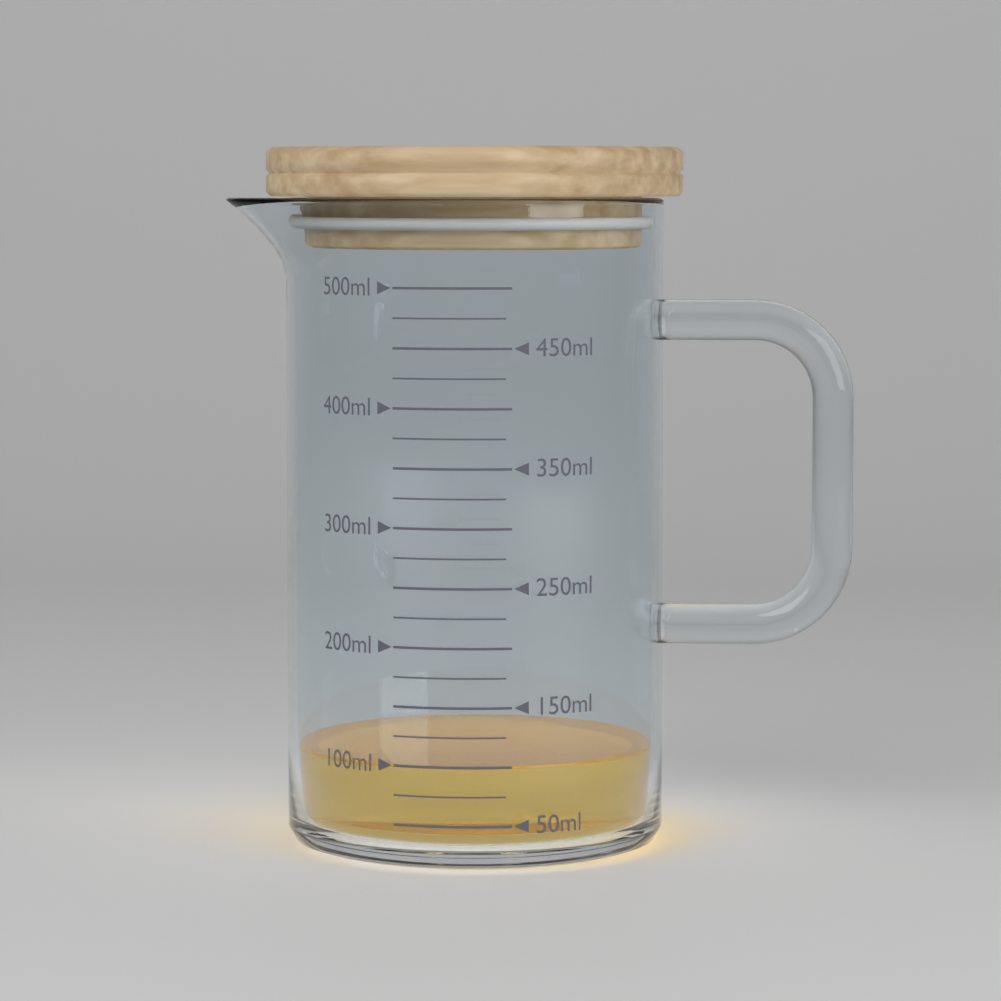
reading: 100 ml
